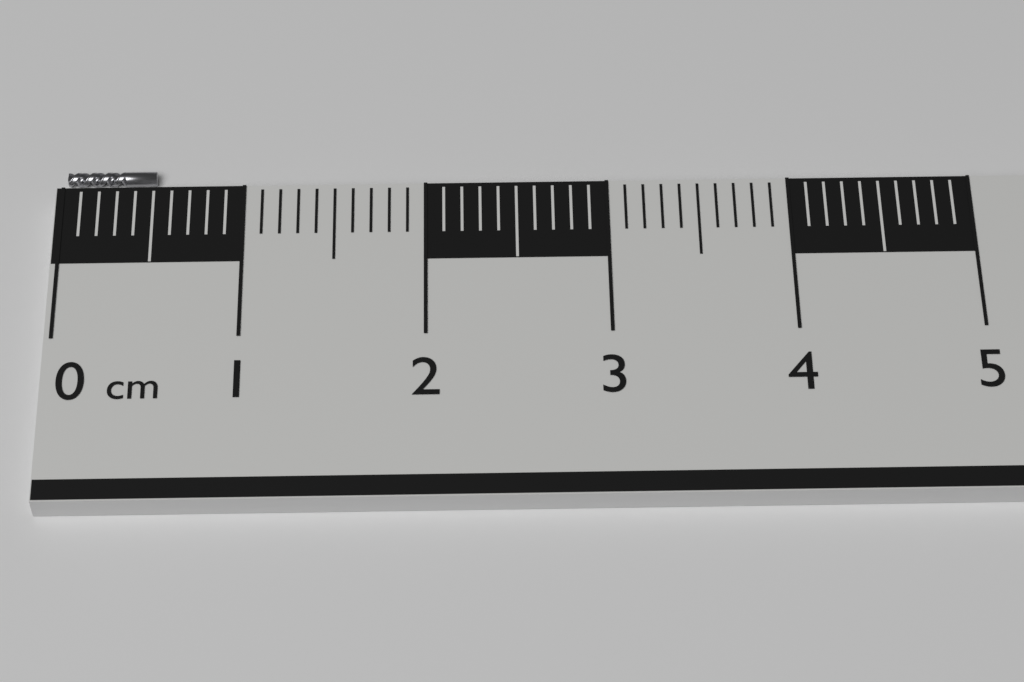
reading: 0.5 cm
